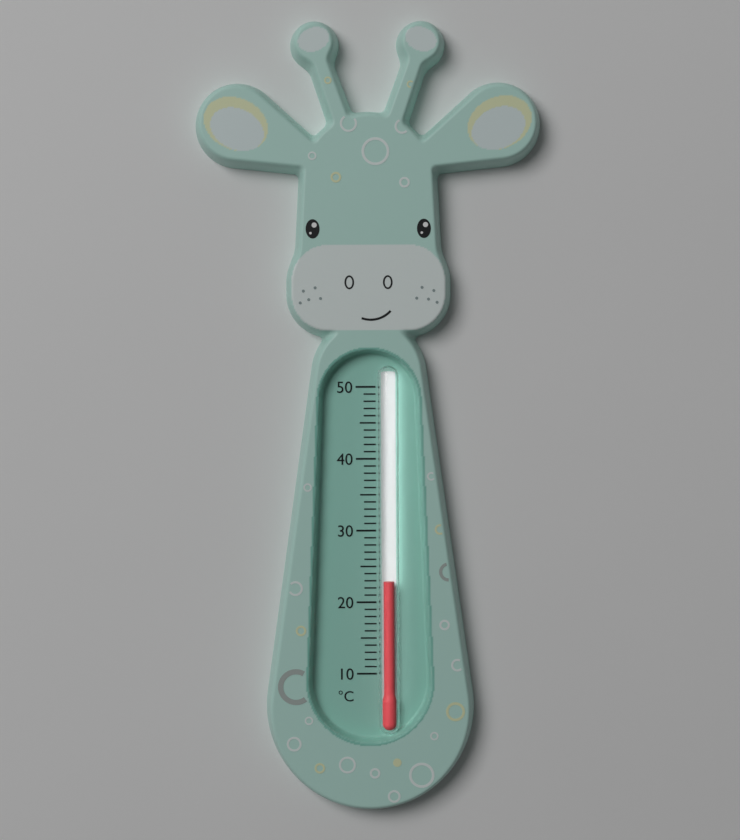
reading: 23 °C
